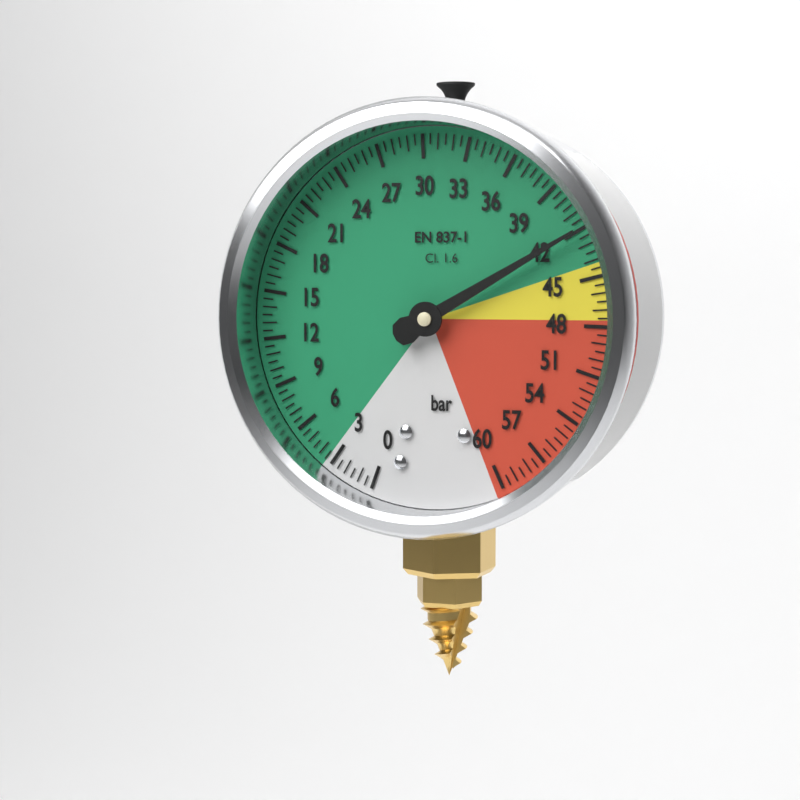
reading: 42.0 bar
